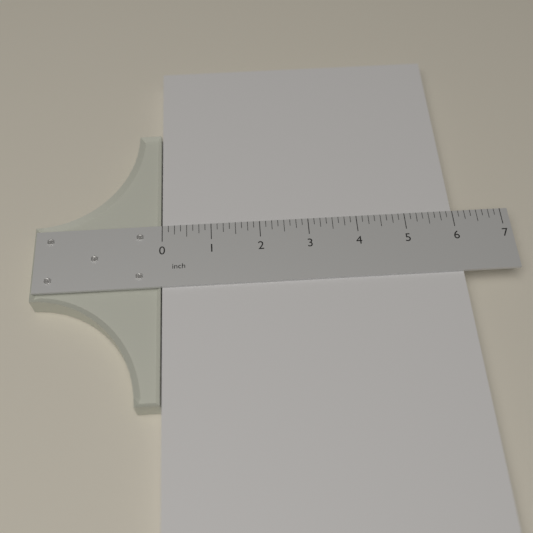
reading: 6.000 inch
